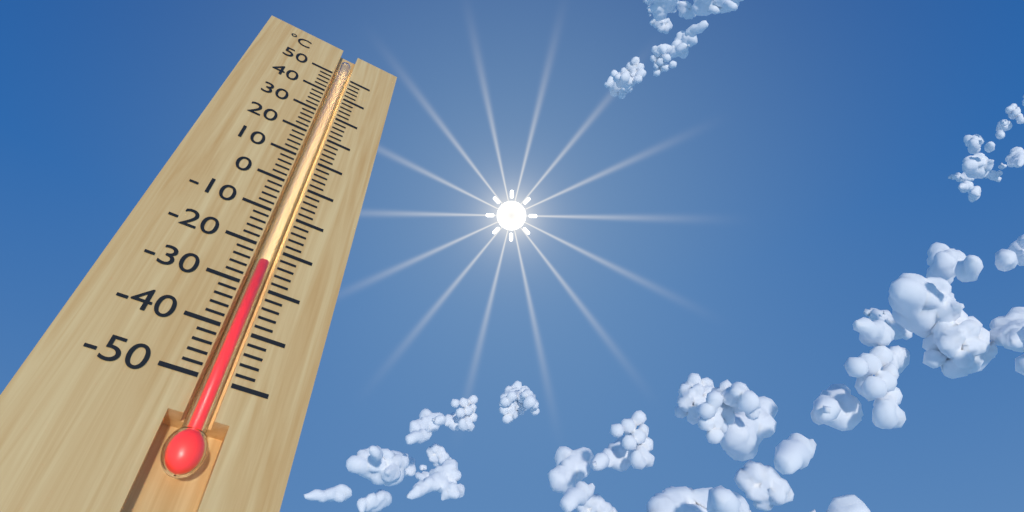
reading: -24 °C
